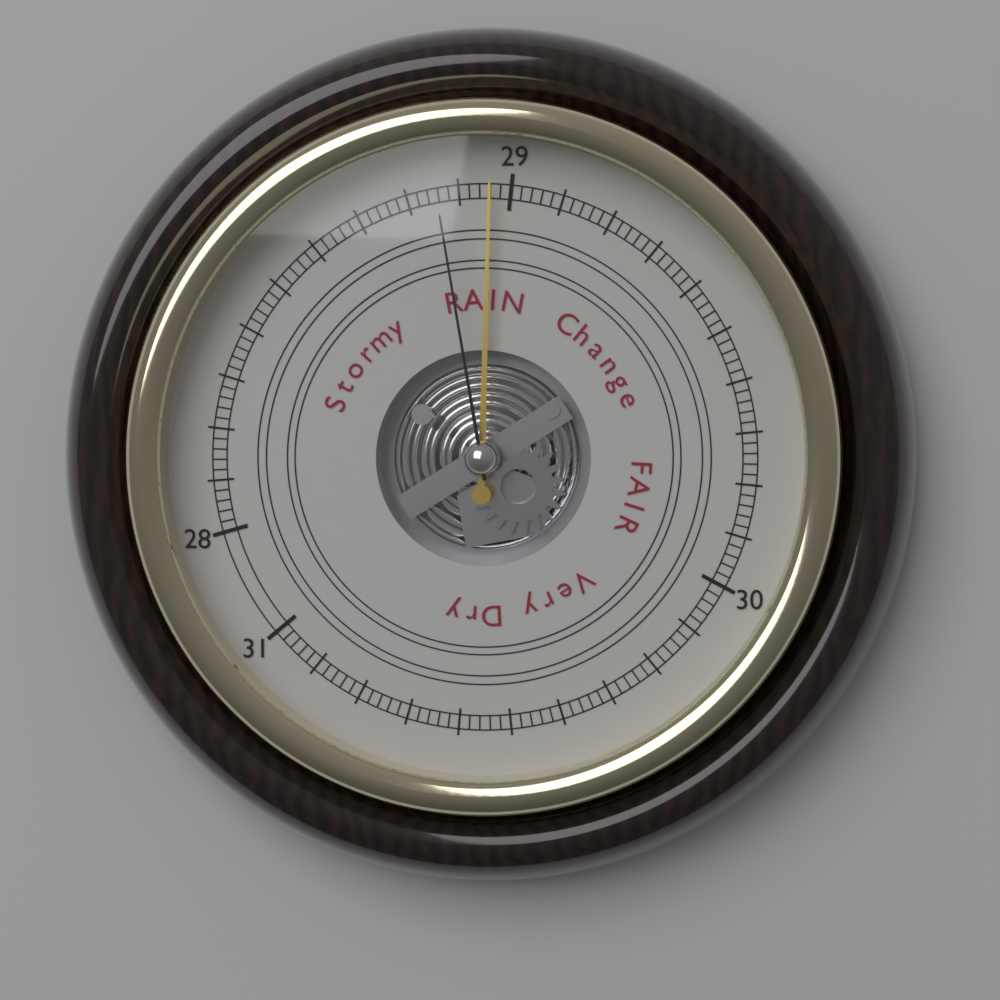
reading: 28.96 (no unit)
